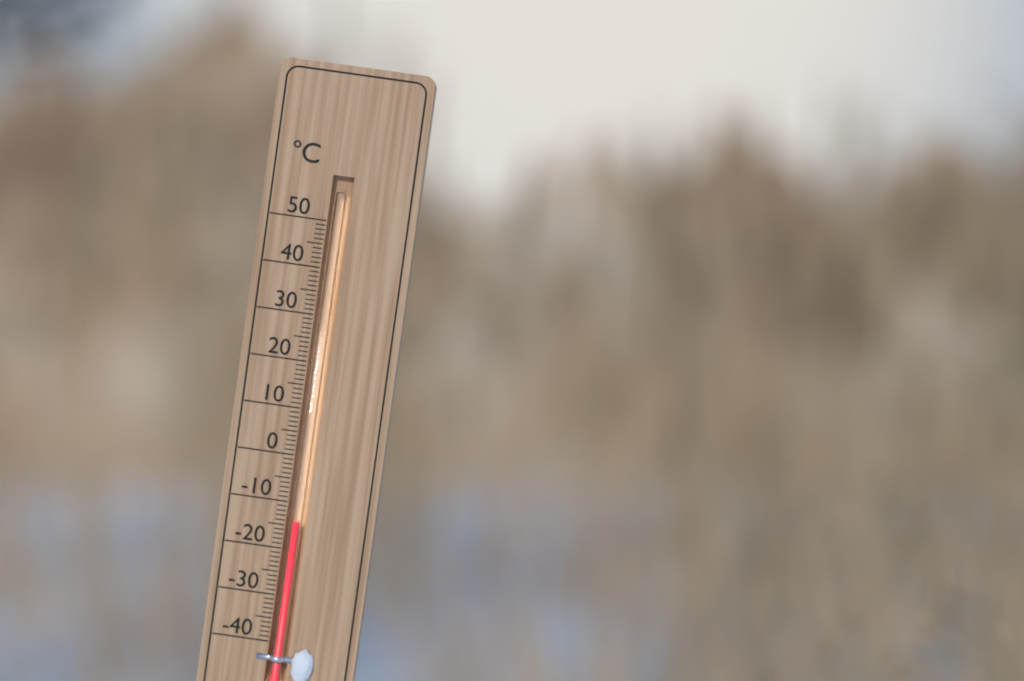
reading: -14 °C
